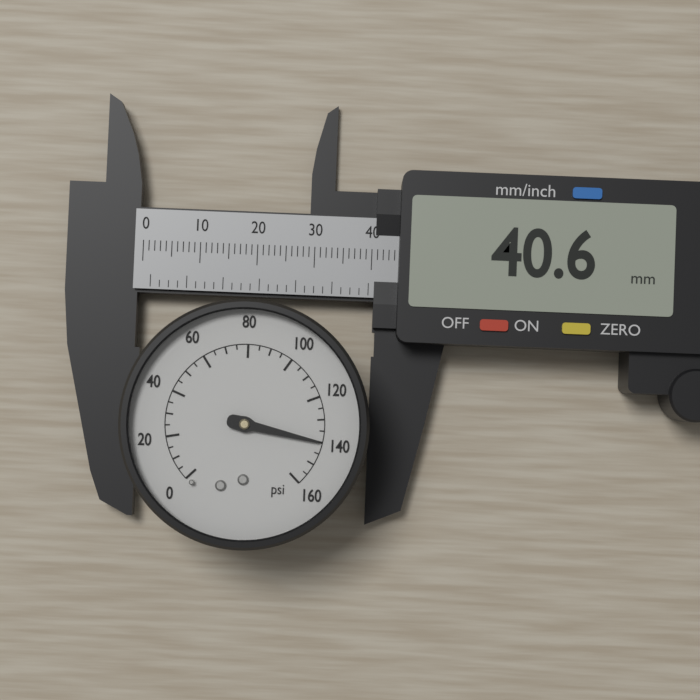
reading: 140 psi
